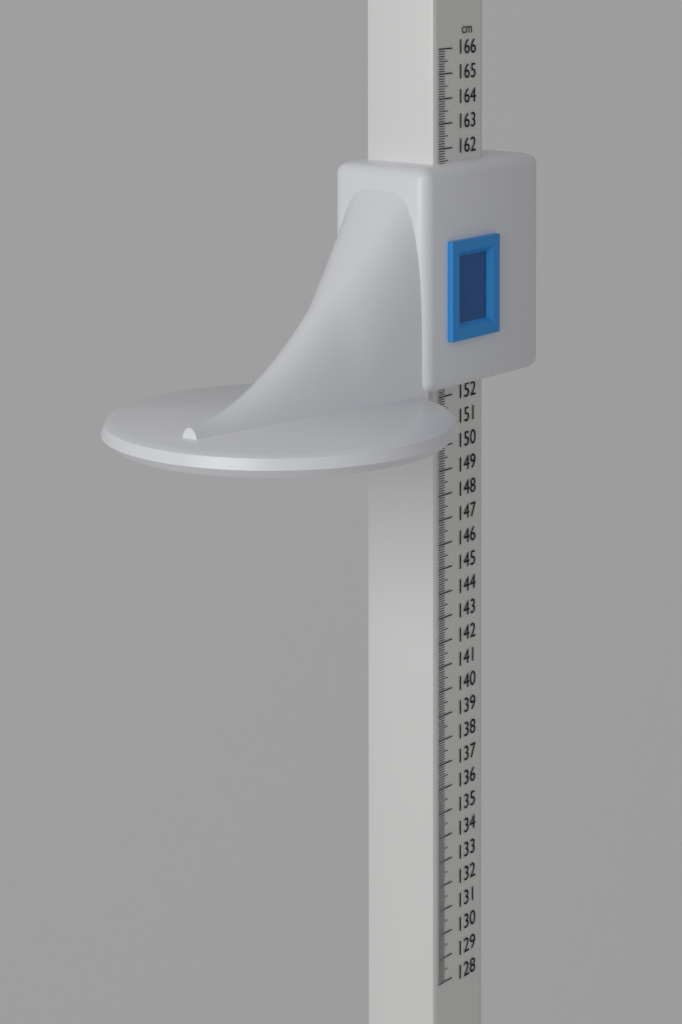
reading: 161.4 cm
